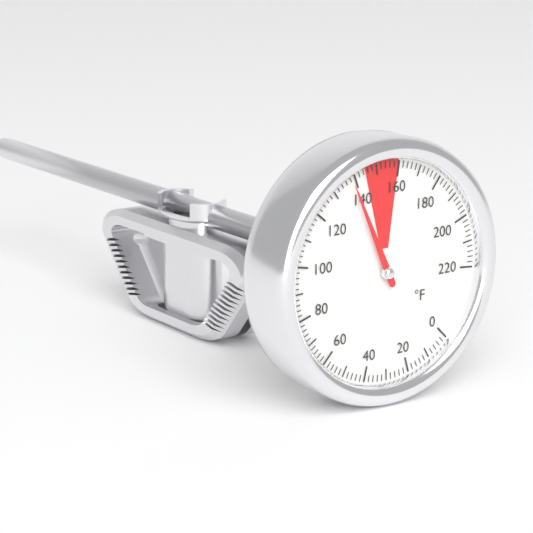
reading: 138 °F
